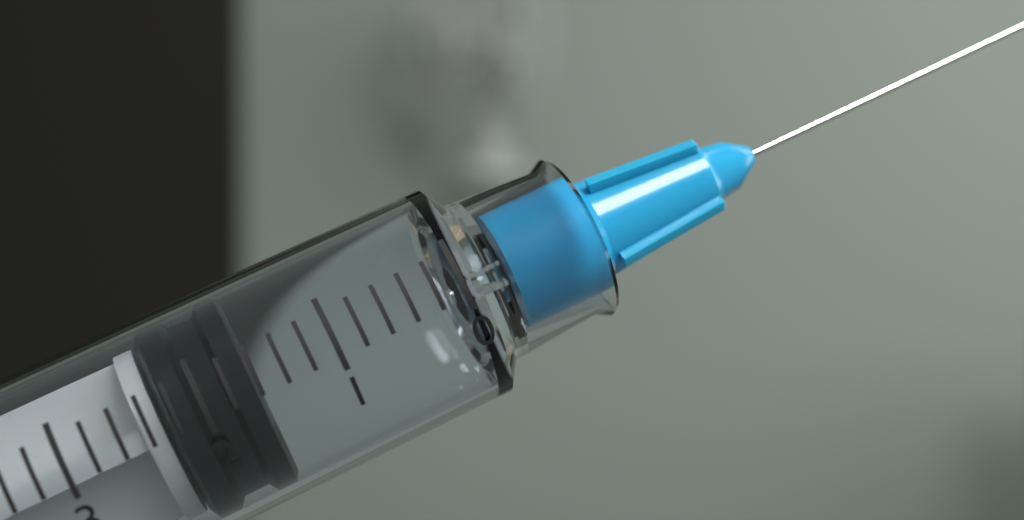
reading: 1.6 ml
